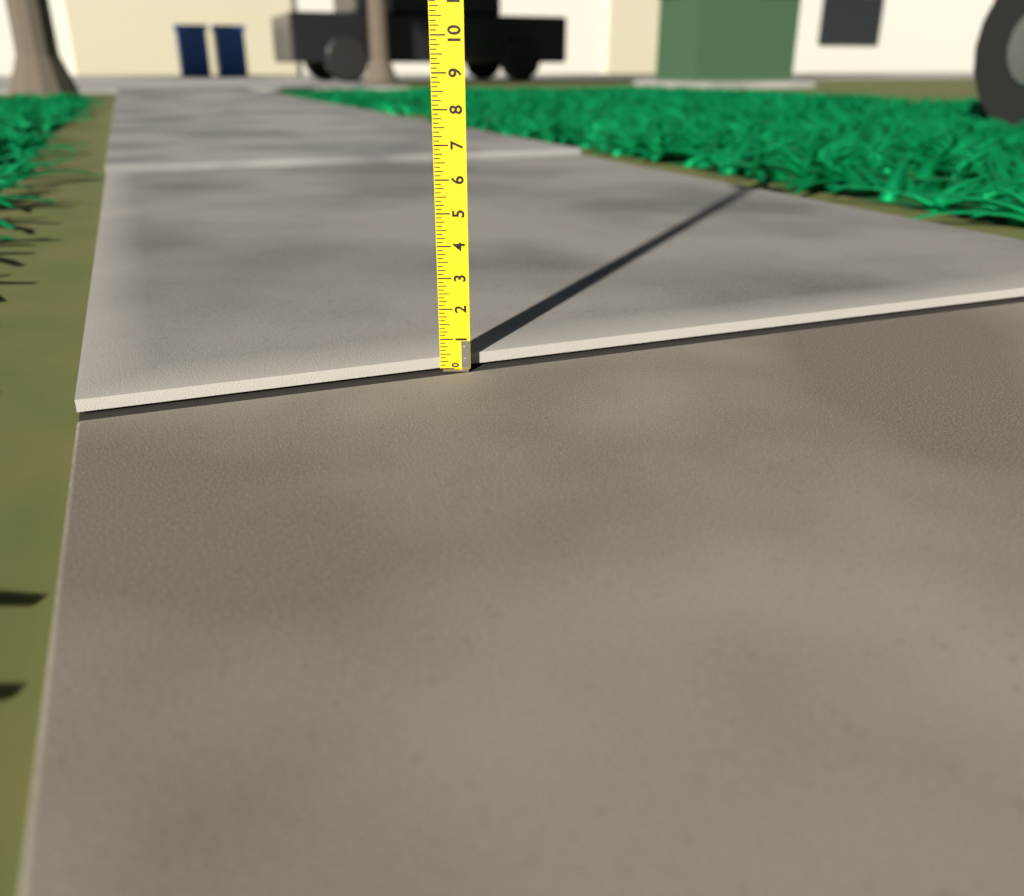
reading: 0.375 (no unit)
